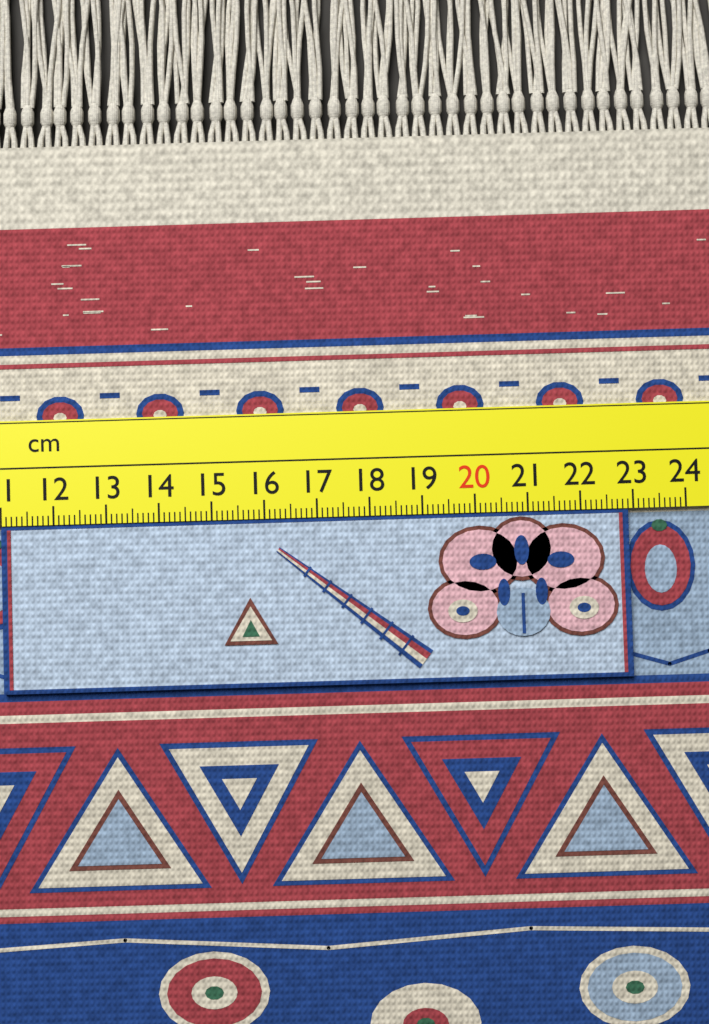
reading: 22.9 cm
